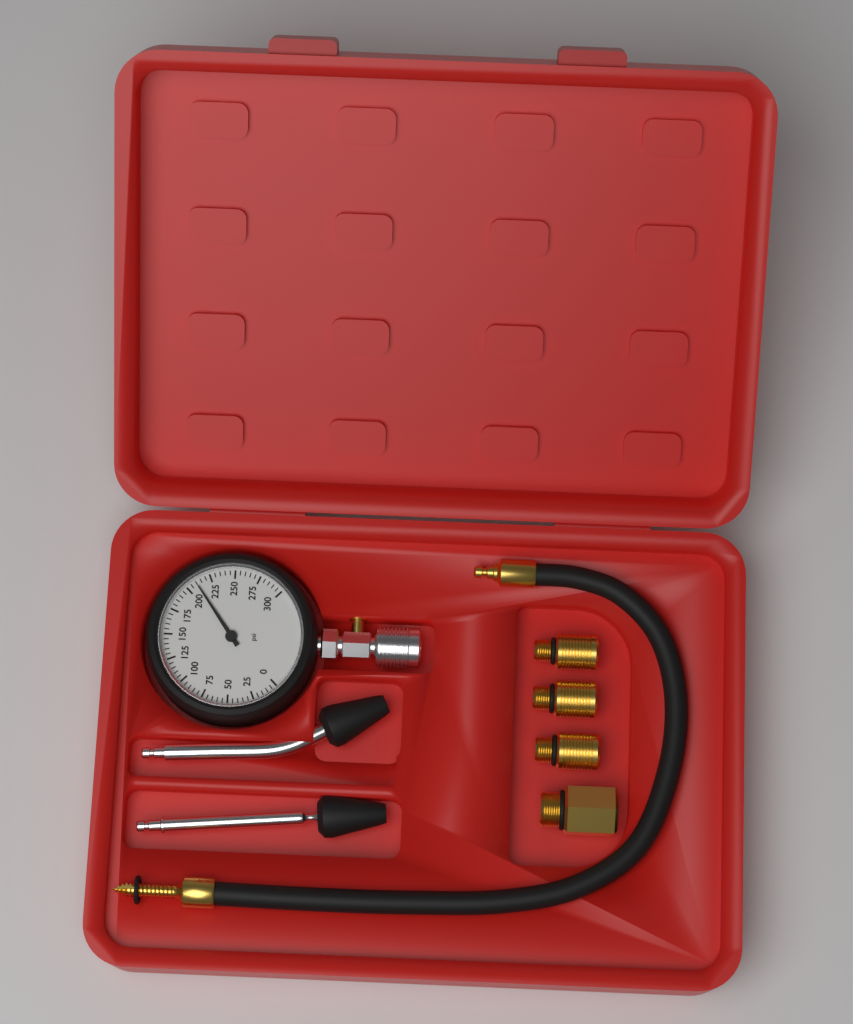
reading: 210 psi
